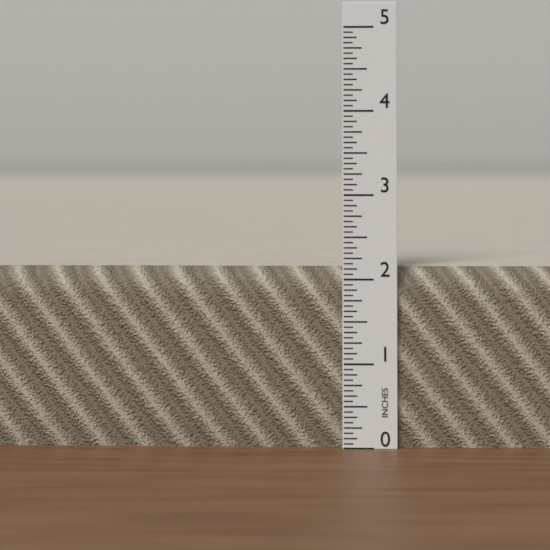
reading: 2.1250 in
